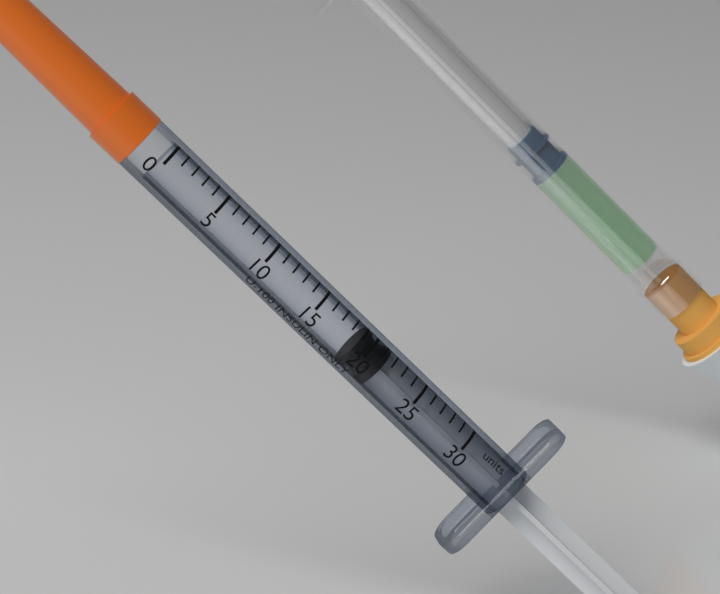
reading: 19 units
